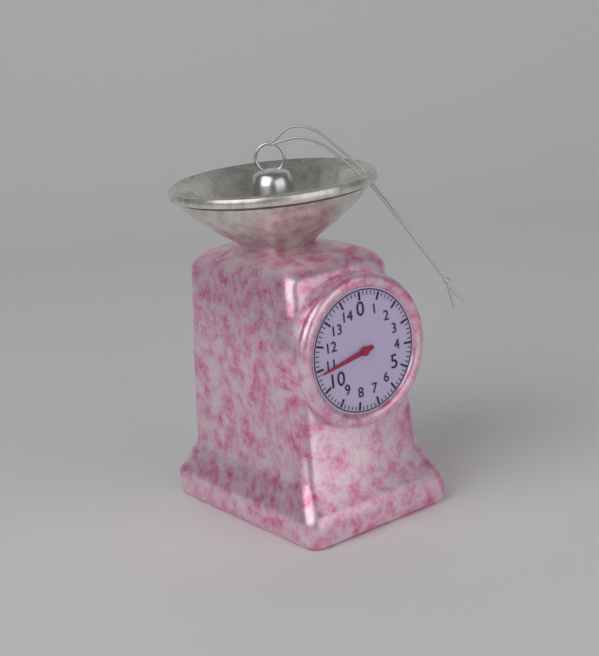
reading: 10.8 (no unit)
